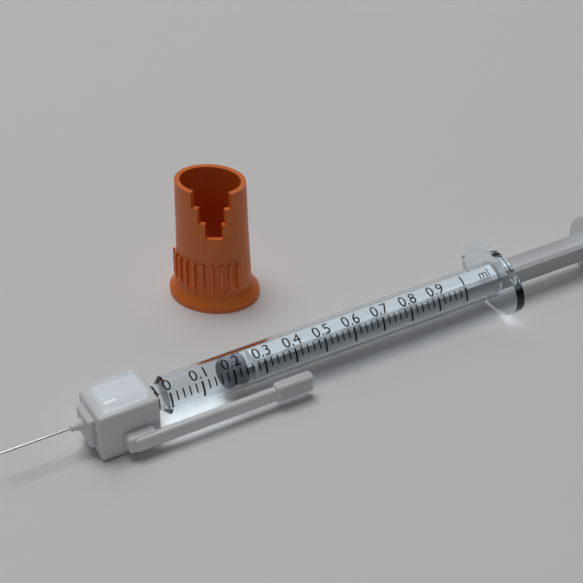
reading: 0.18 ml
